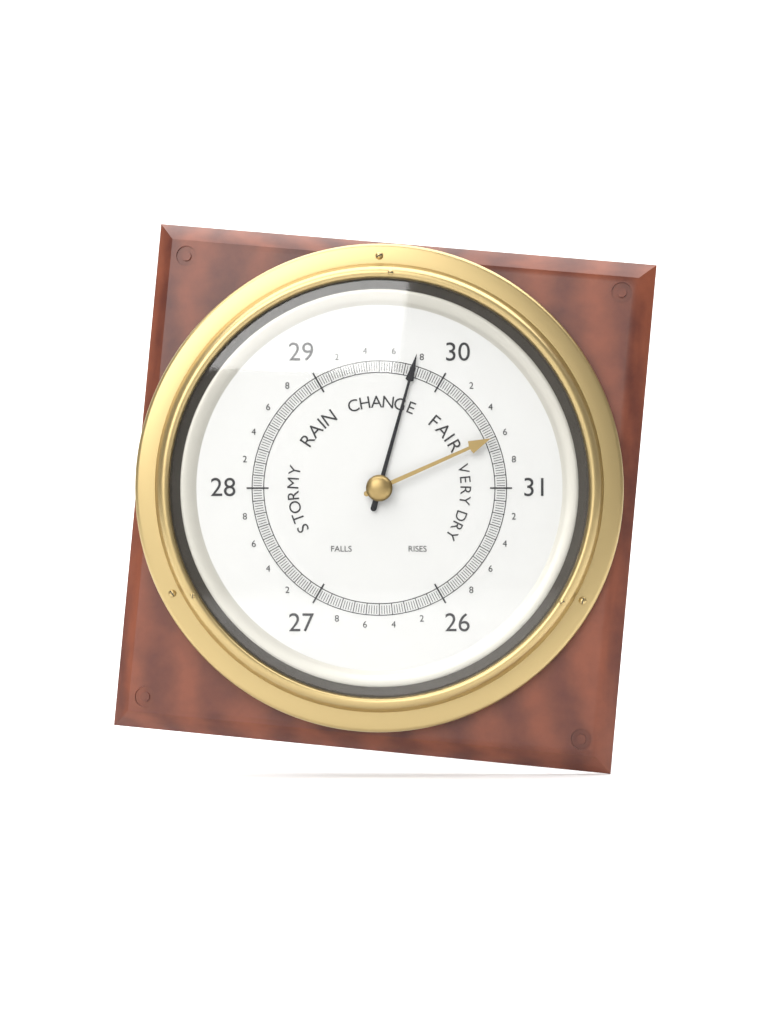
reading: 29.76 (no unit)
